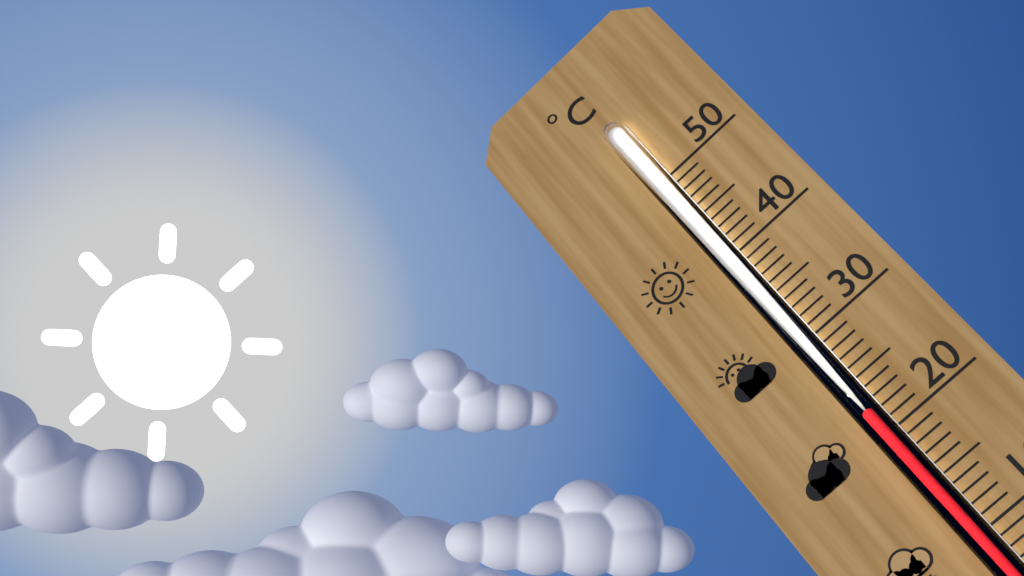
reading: 22 °C
